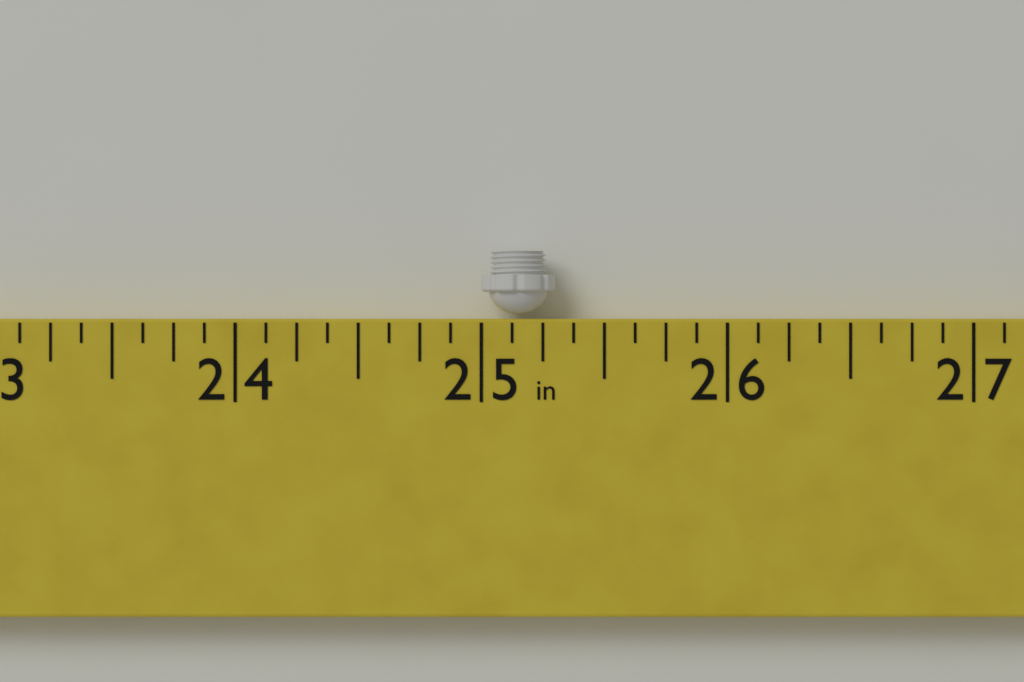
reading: 25.300 in
